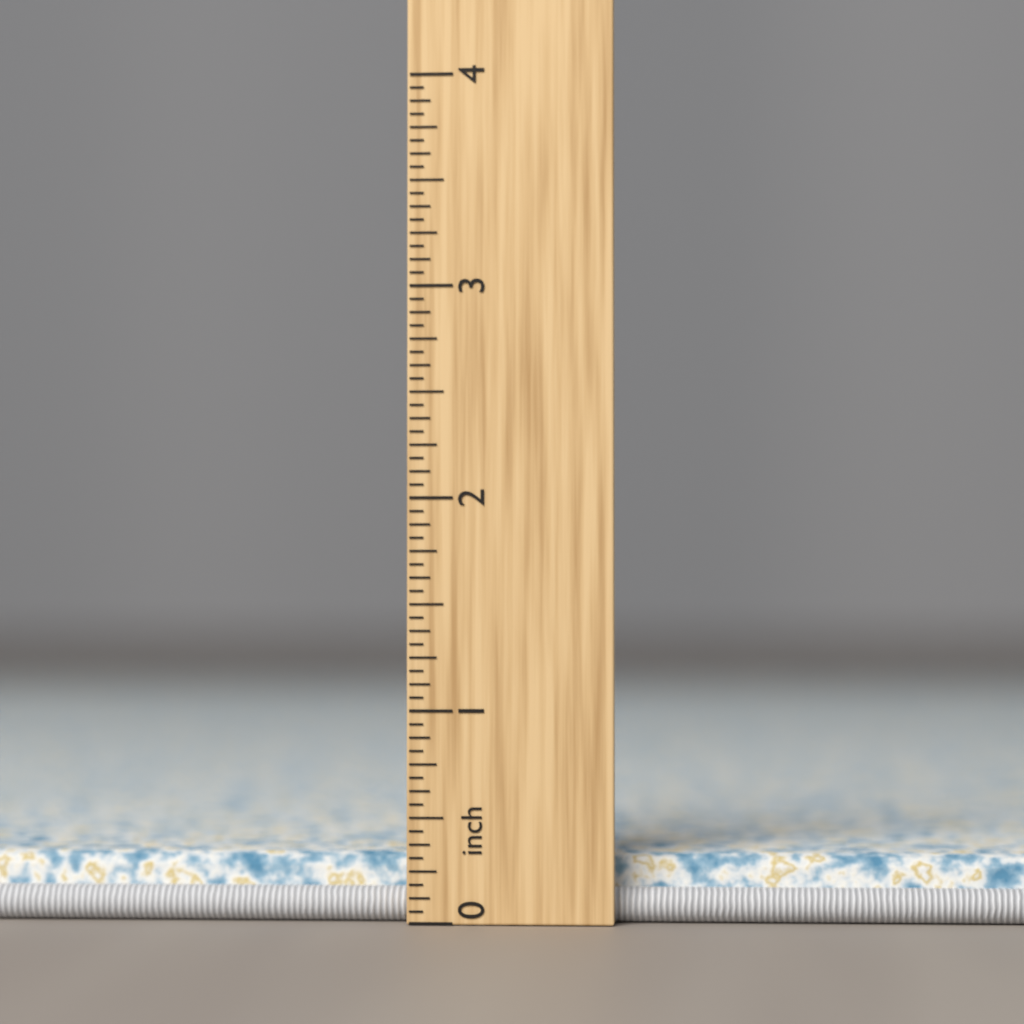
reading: 0.3125 inch
